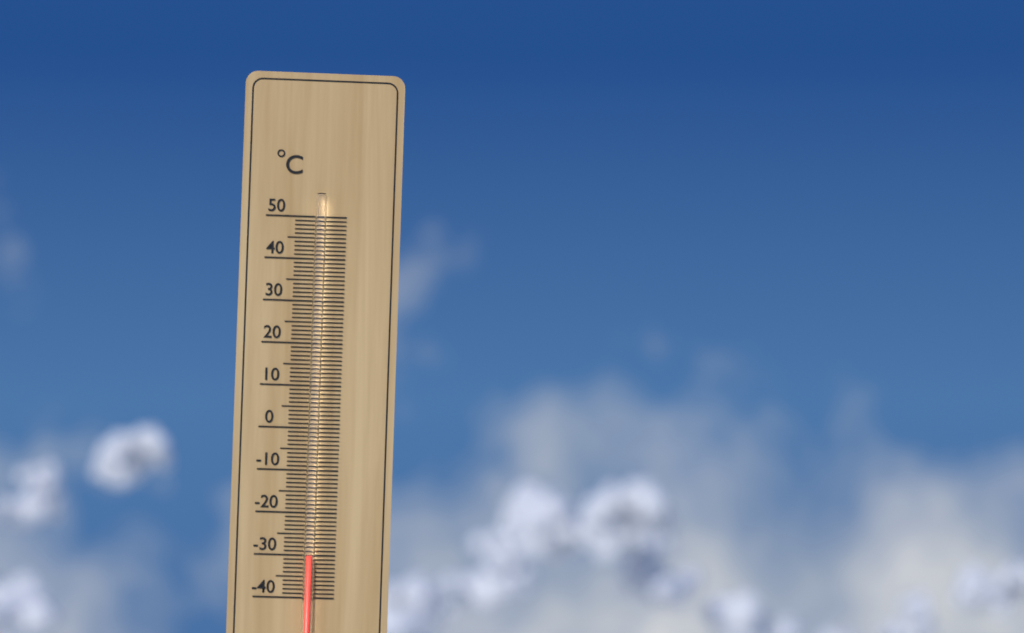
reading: -30 °C
